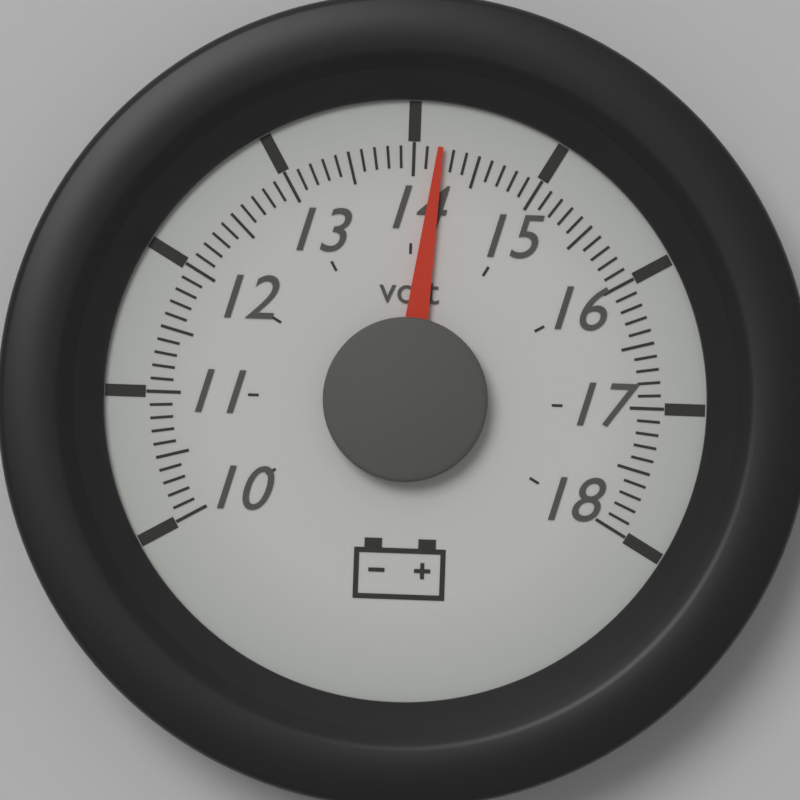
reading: 14.2 volt
